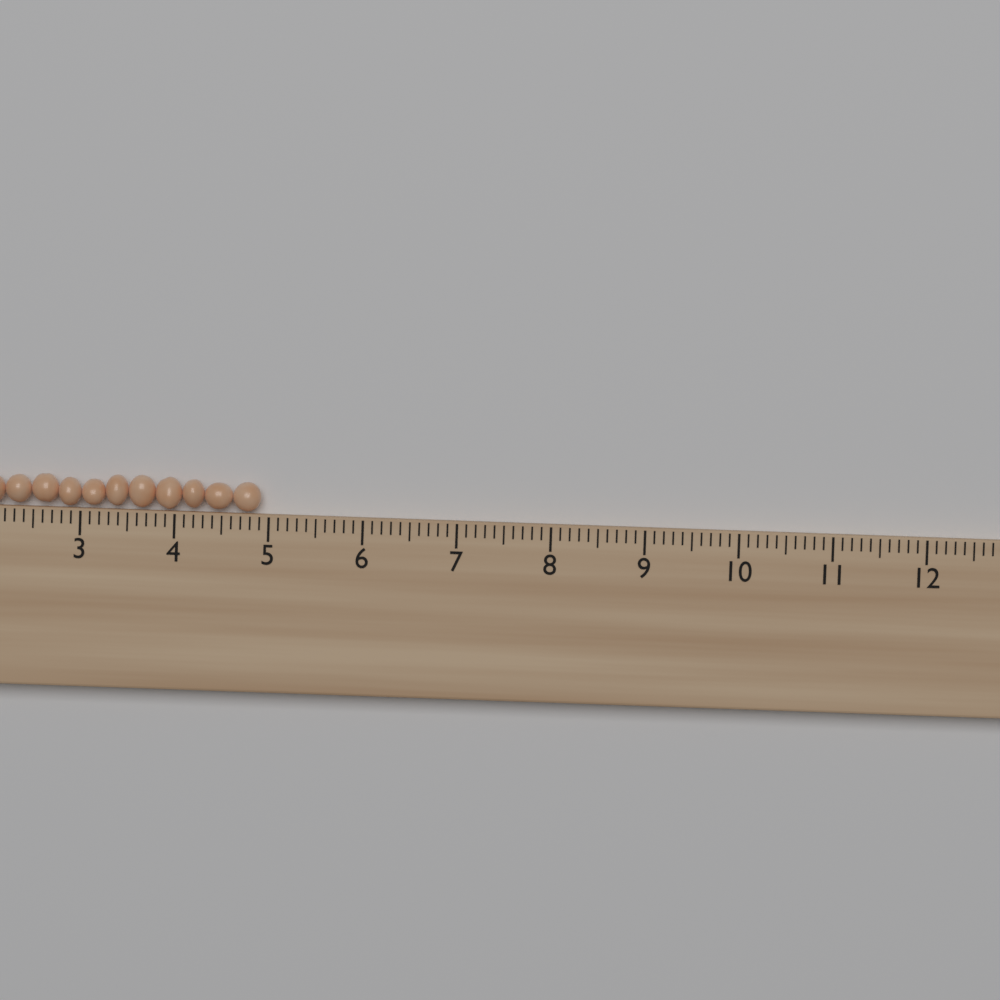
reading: 4.9 cm
